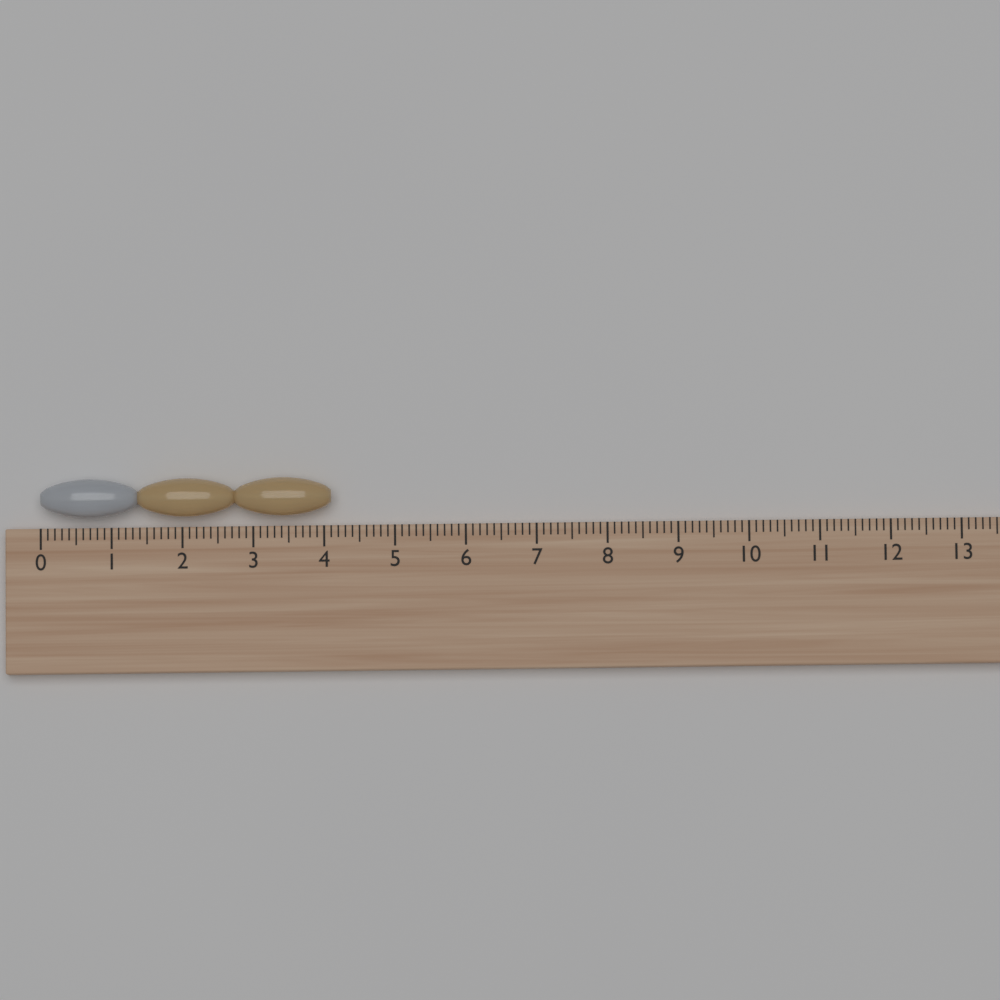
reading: 4.1 (no unit)
